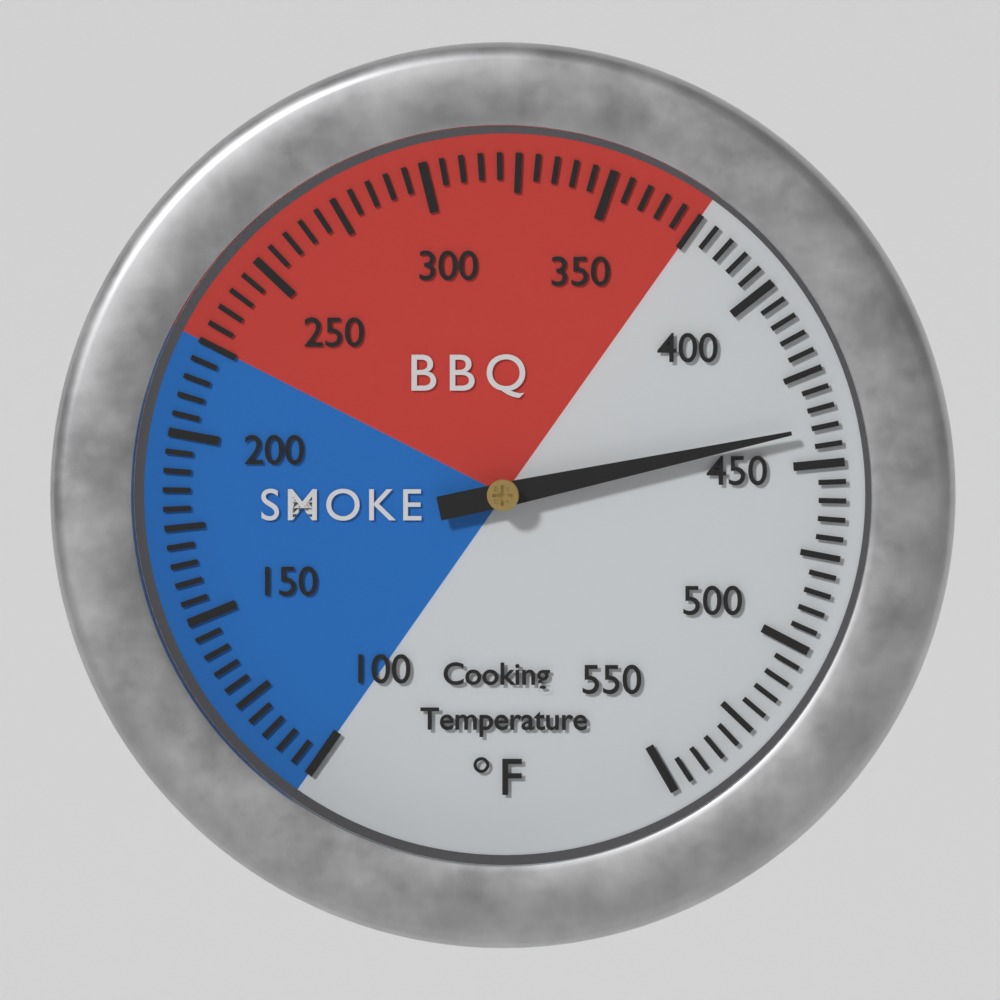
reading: 440 °F
